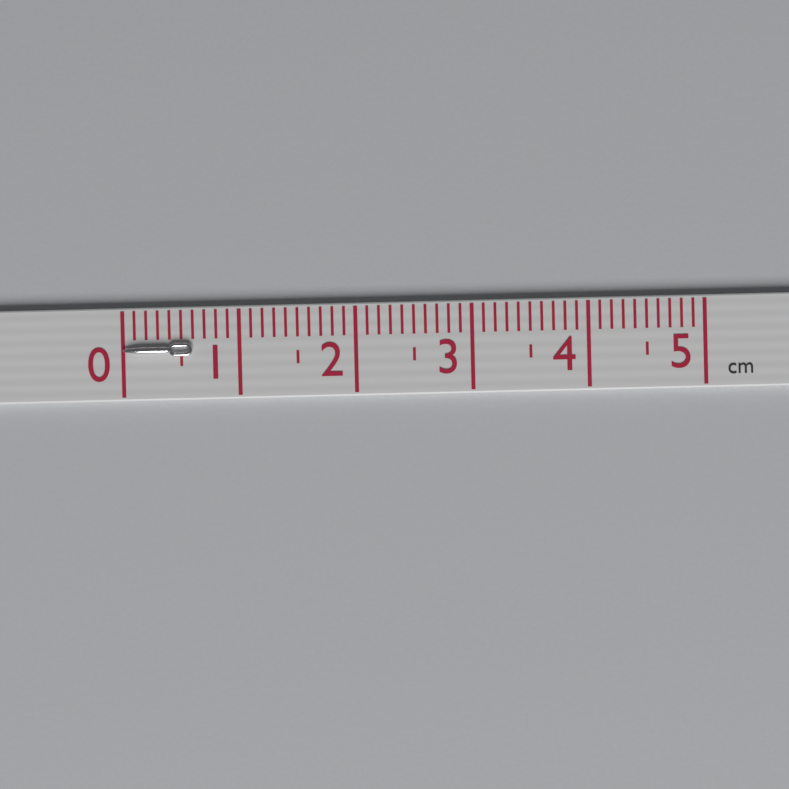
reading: 0.6 cm
